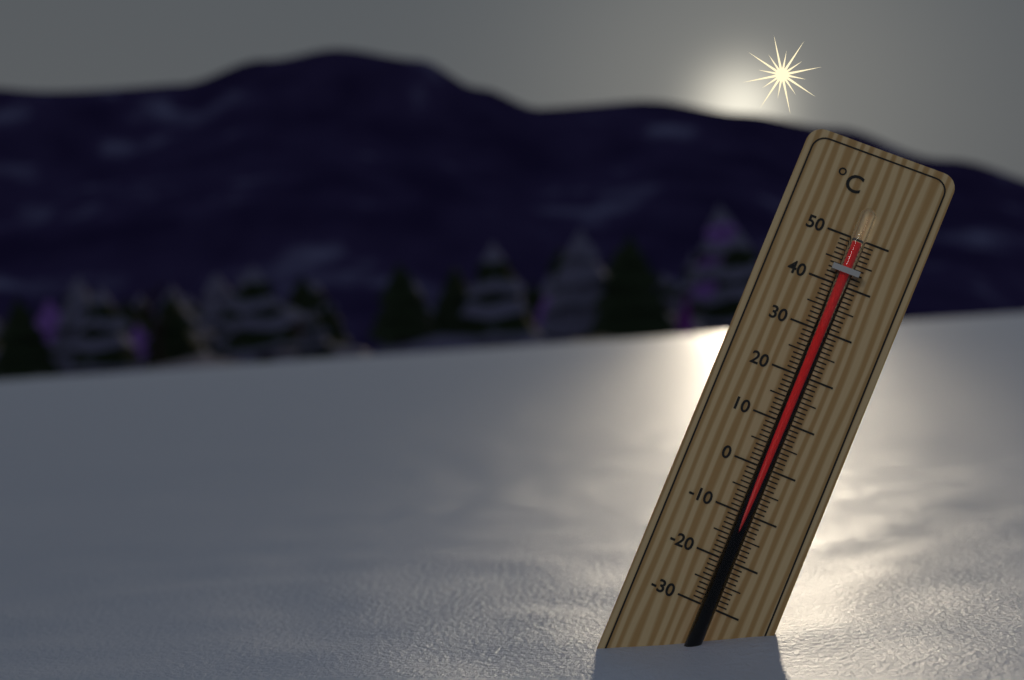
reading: 49 °C
